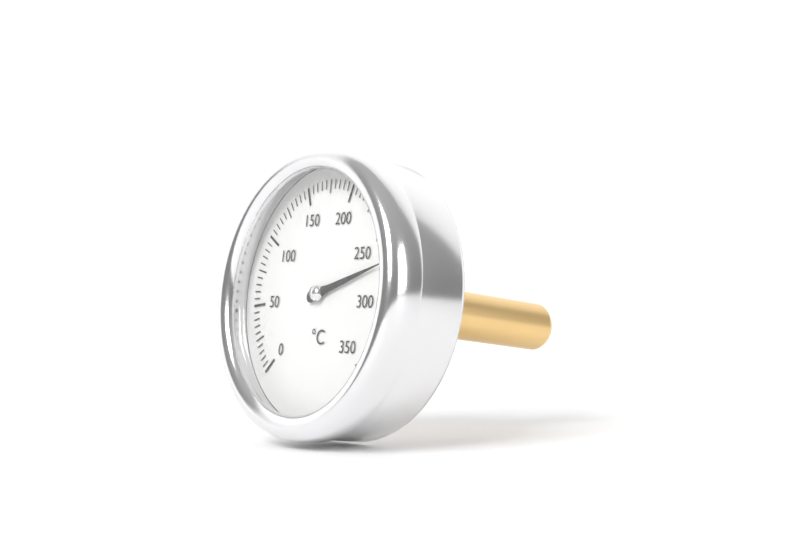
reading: 270 °C
